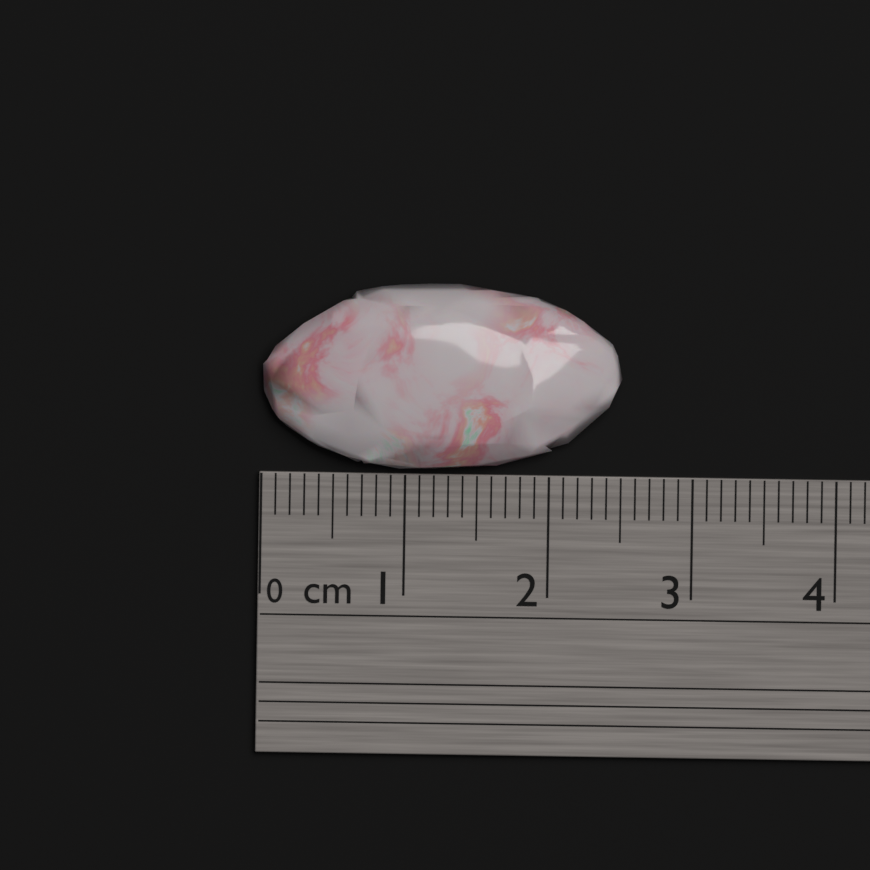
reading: 2.5 cm
